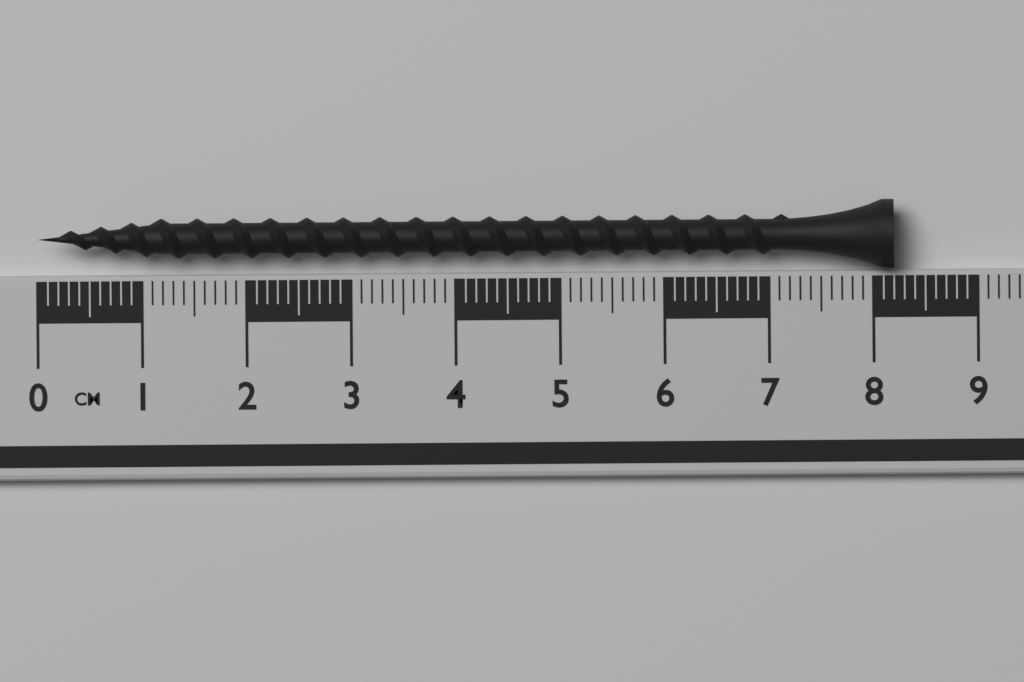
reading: 8.2 cm
